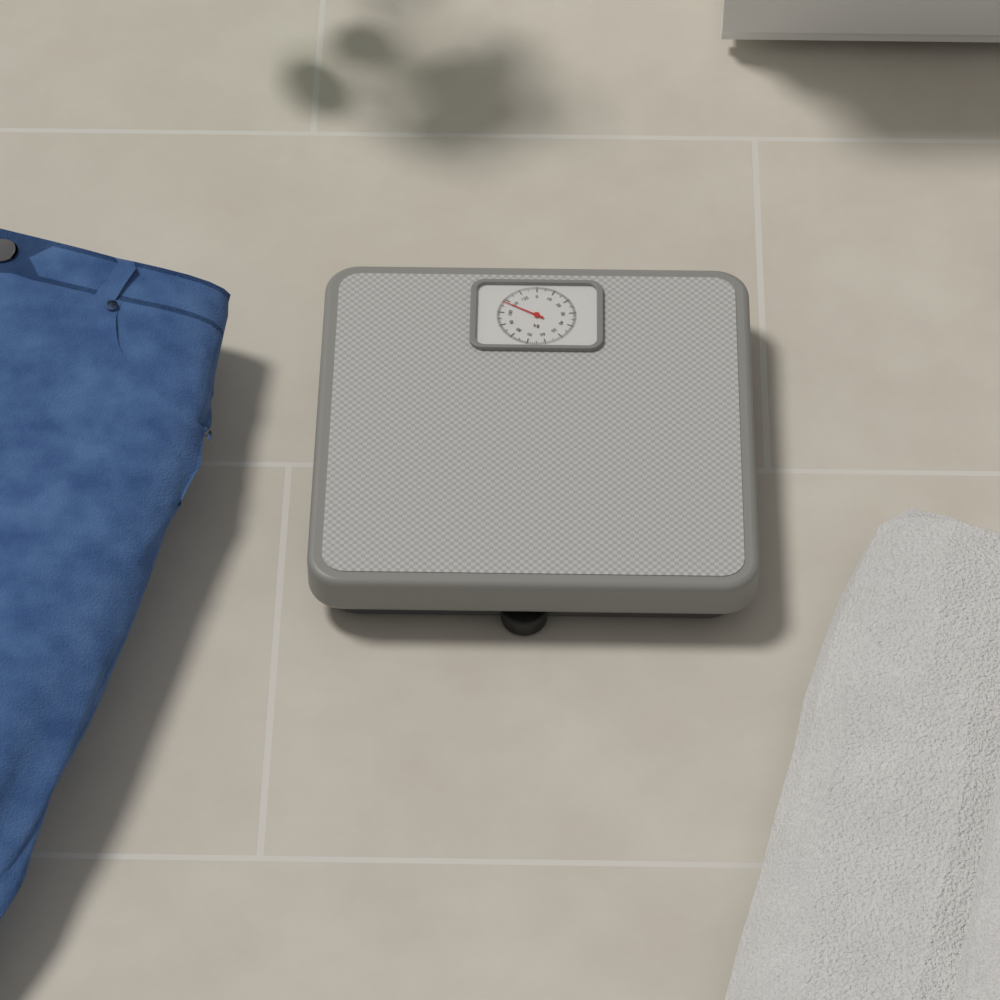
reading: 108 kg
